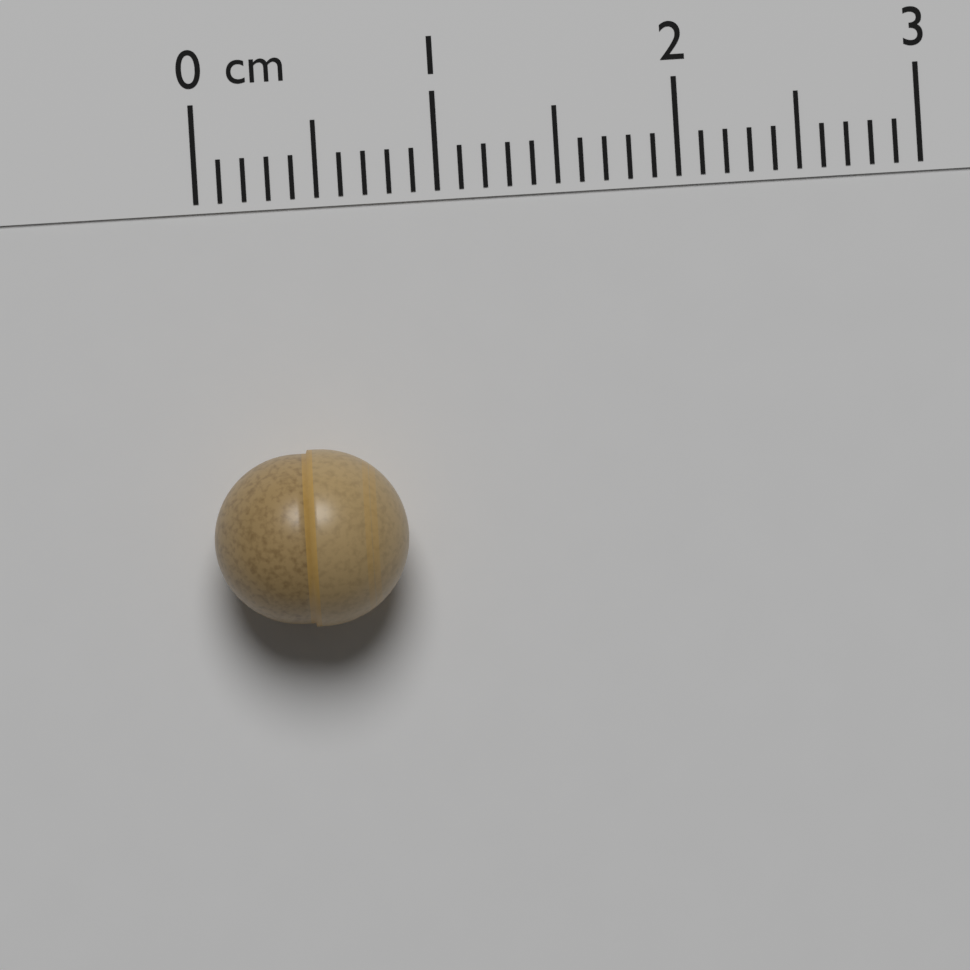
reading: 0.8 cm
